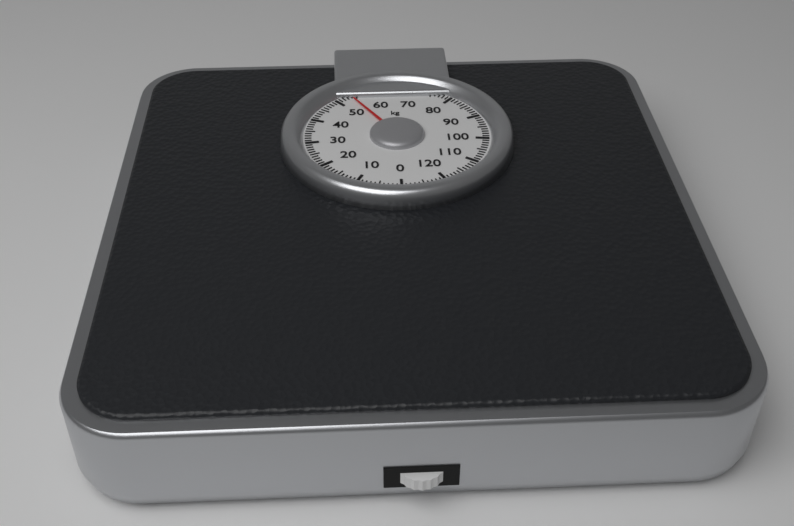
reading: 54 kg
